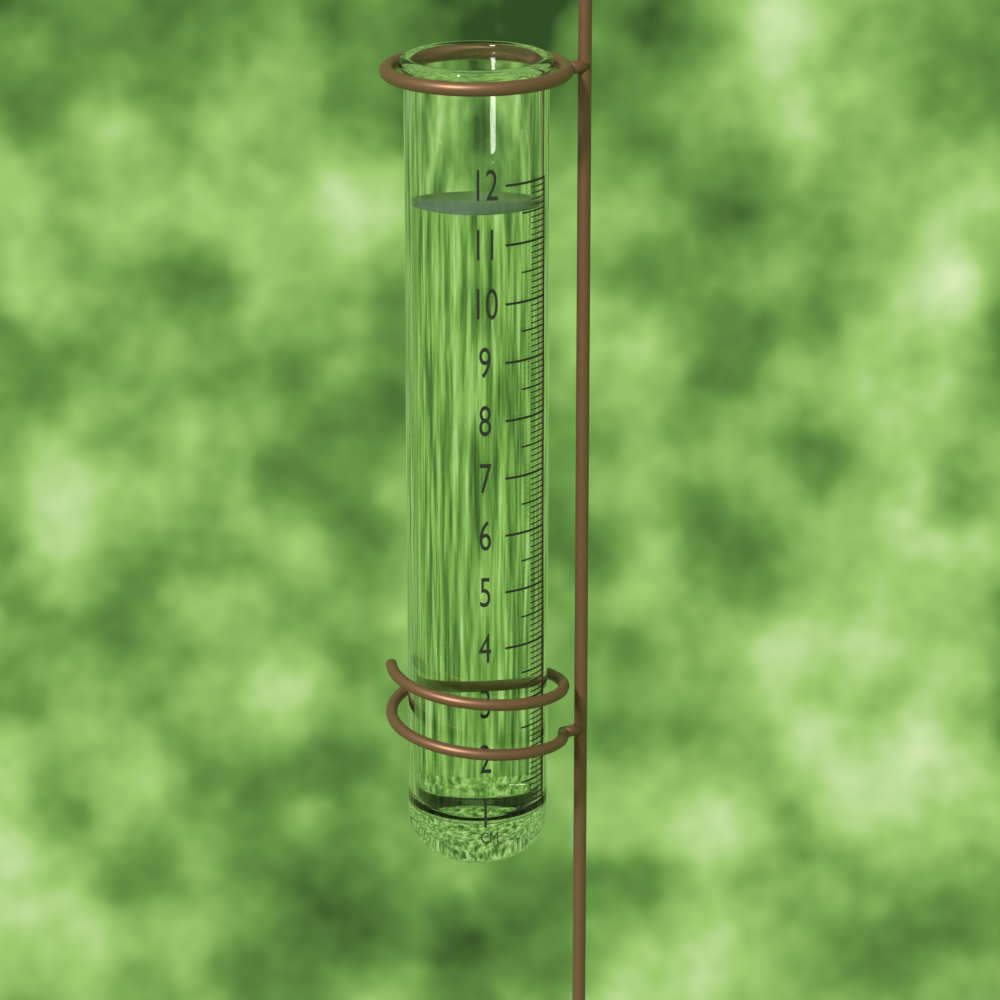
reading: 11.6 cm
